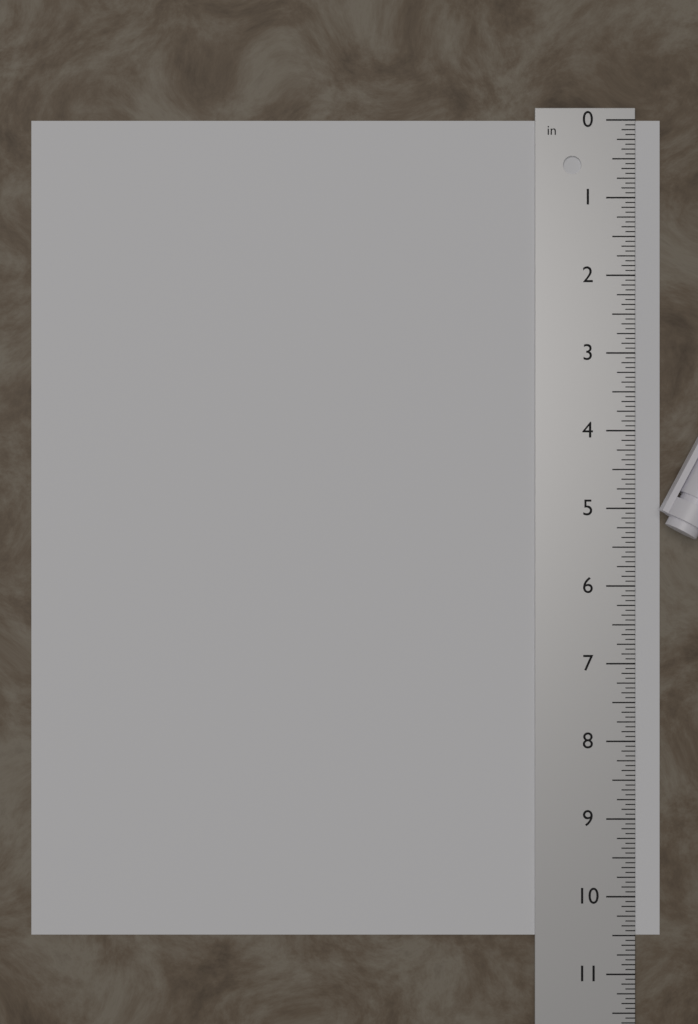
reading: 10.5000 in
